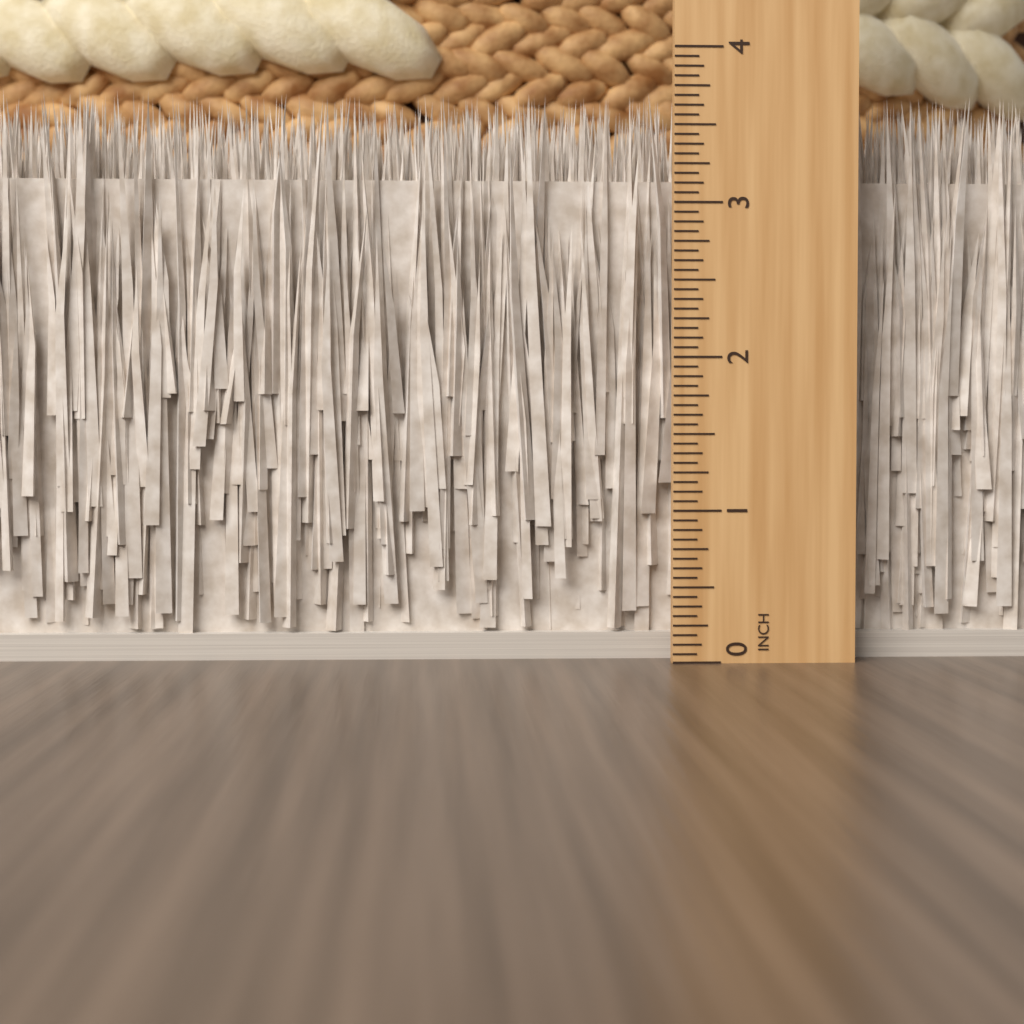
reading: 3.7500 in
